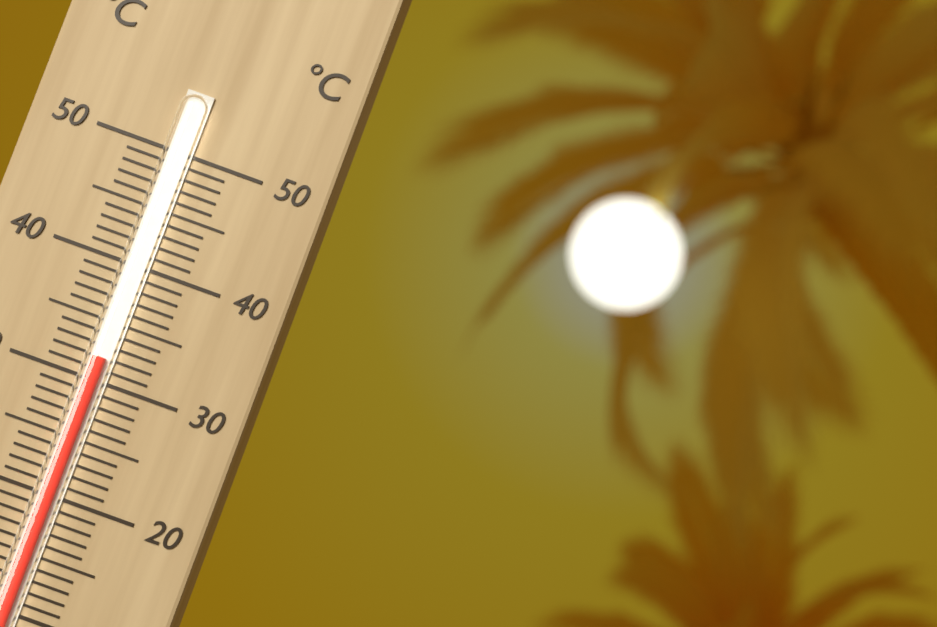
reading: 32 °C
